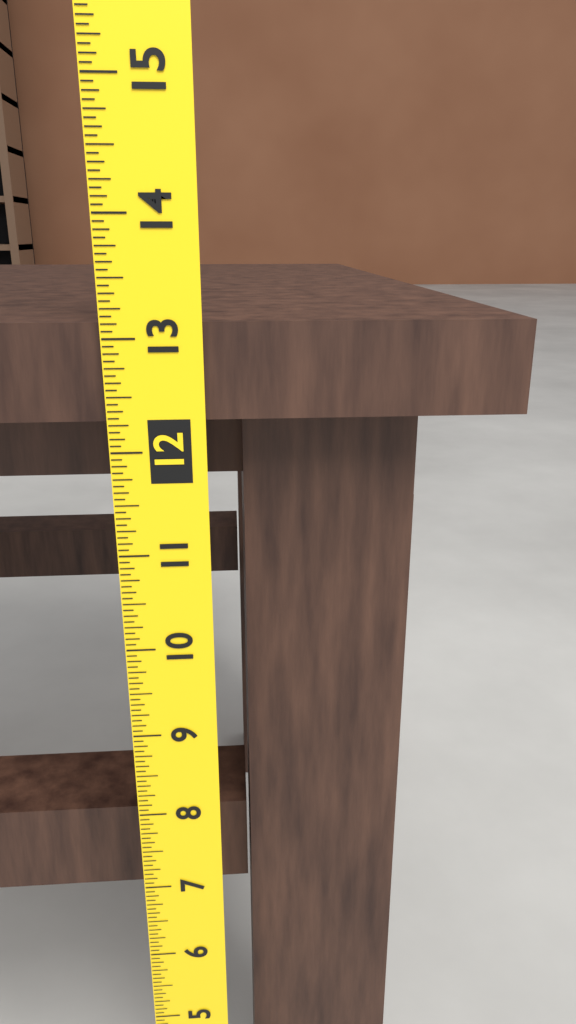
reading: 13.1250 (no unit)
